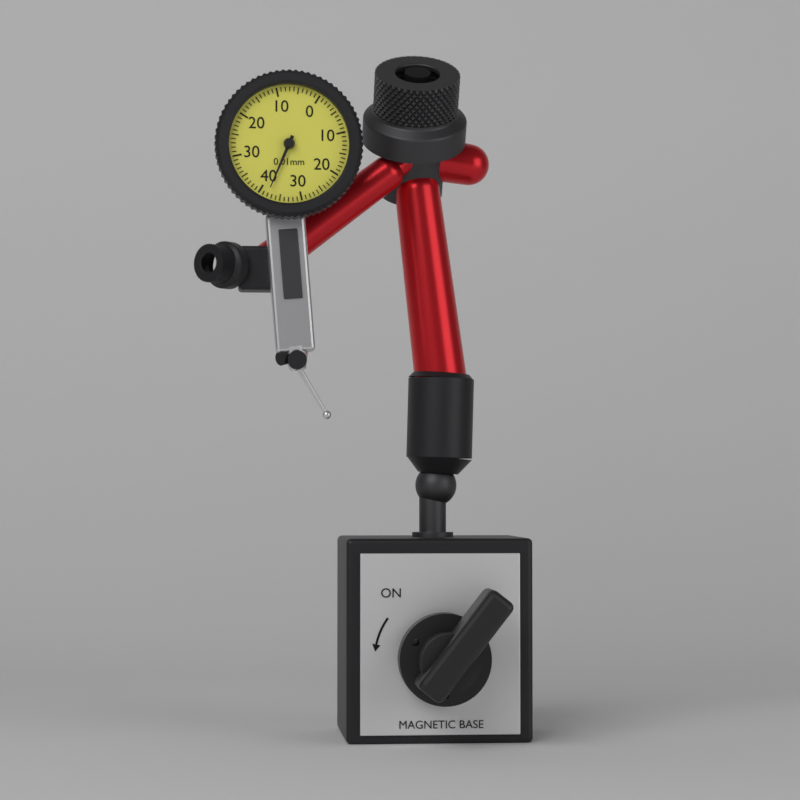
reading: 0.38 mm
